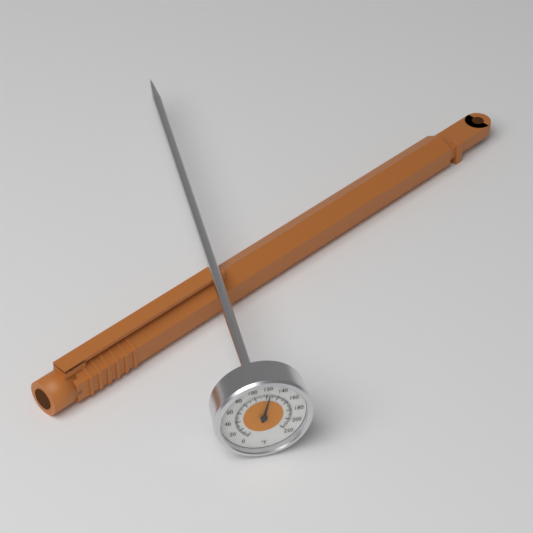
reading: 124 °F
